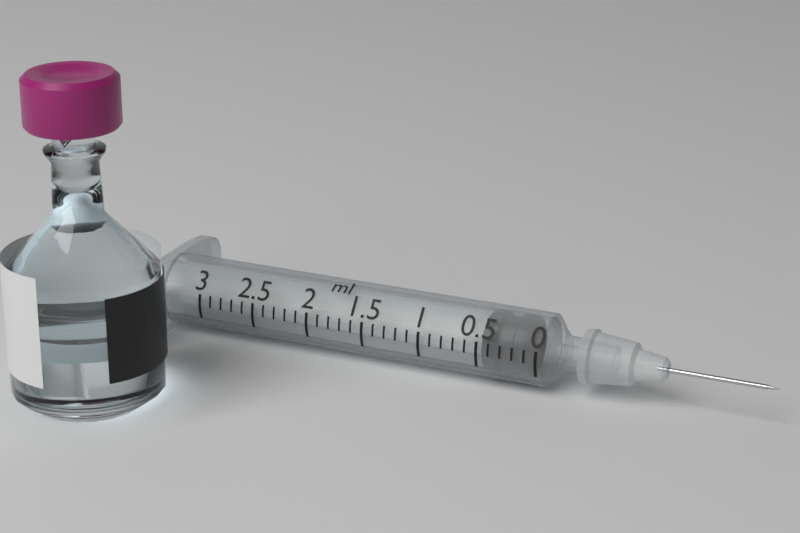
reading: 0.1 ml
